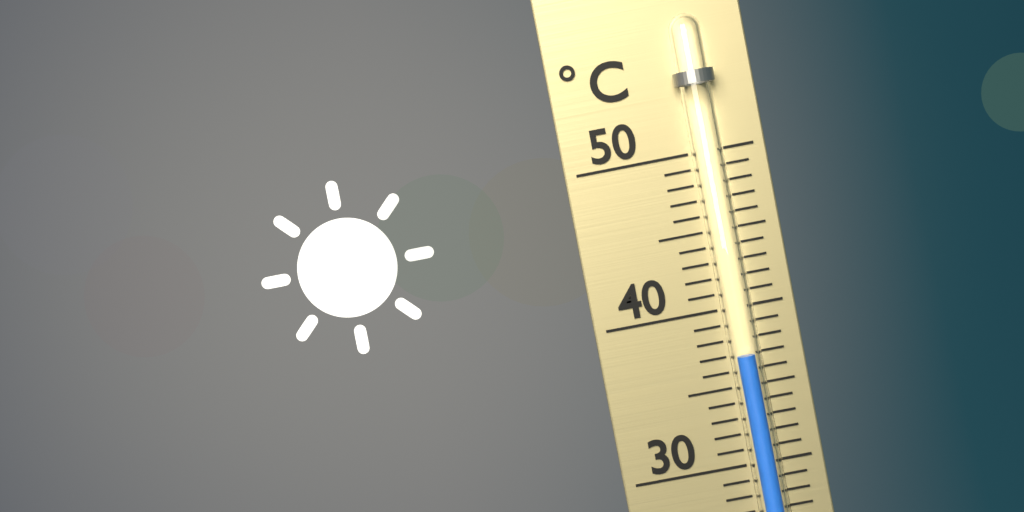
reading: 37 °C
